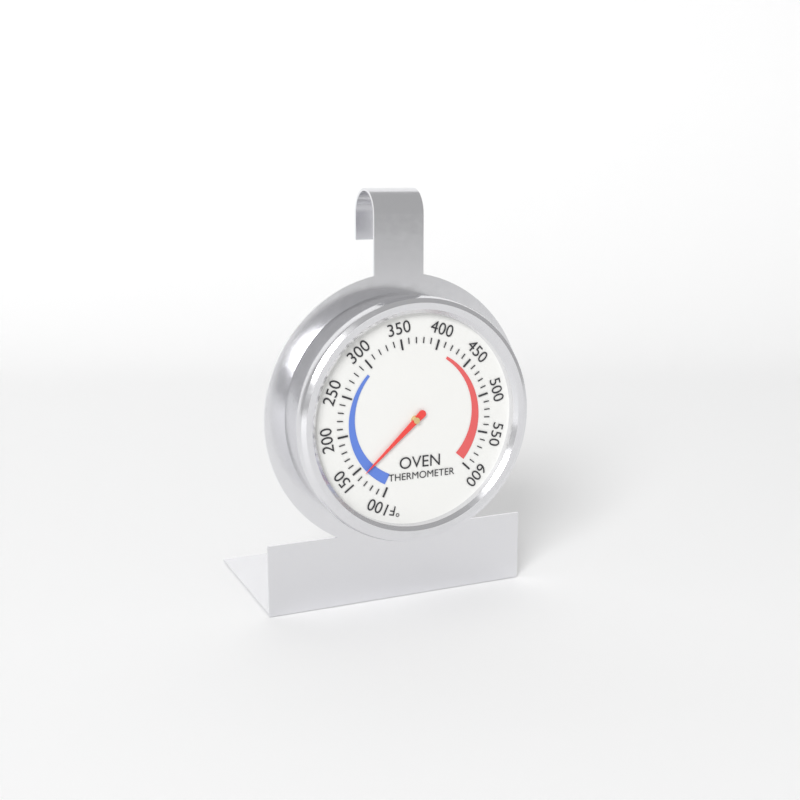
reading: 140 °F
